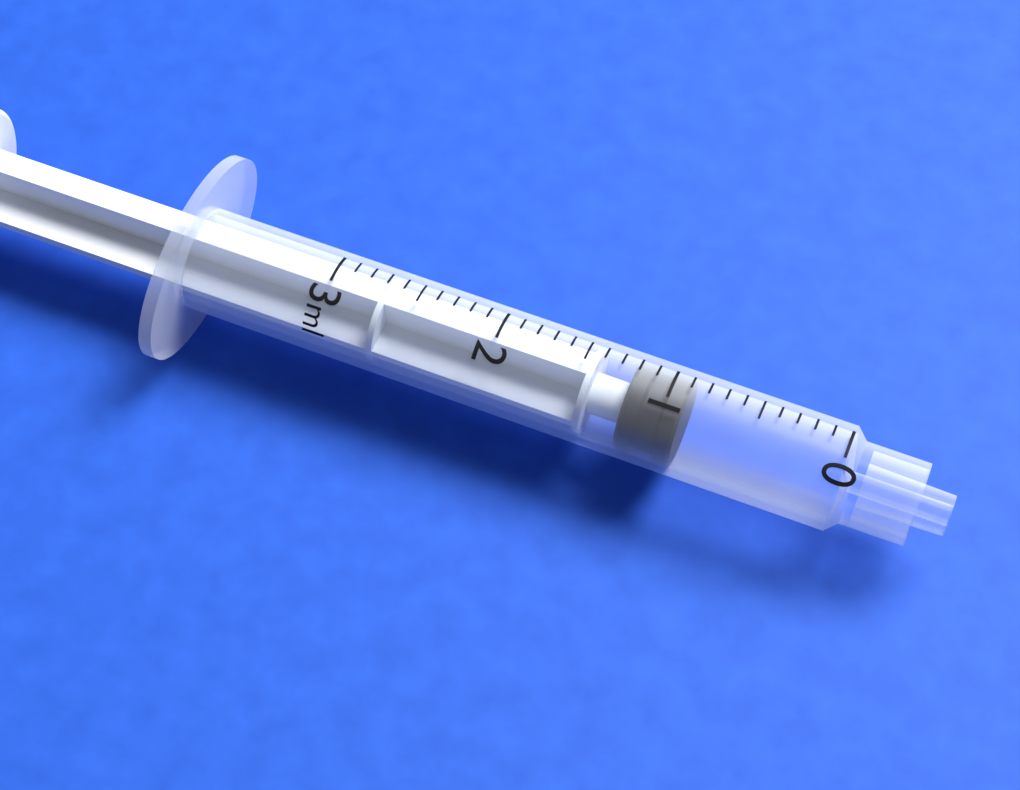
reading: 0.9 ml
